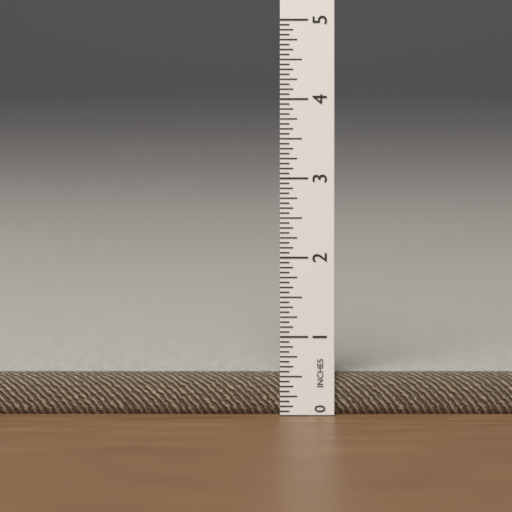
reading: 0.5000 in
